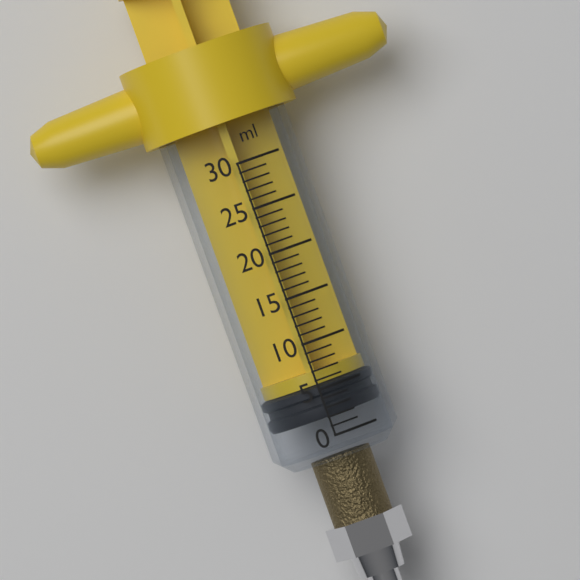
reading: 2 ml
